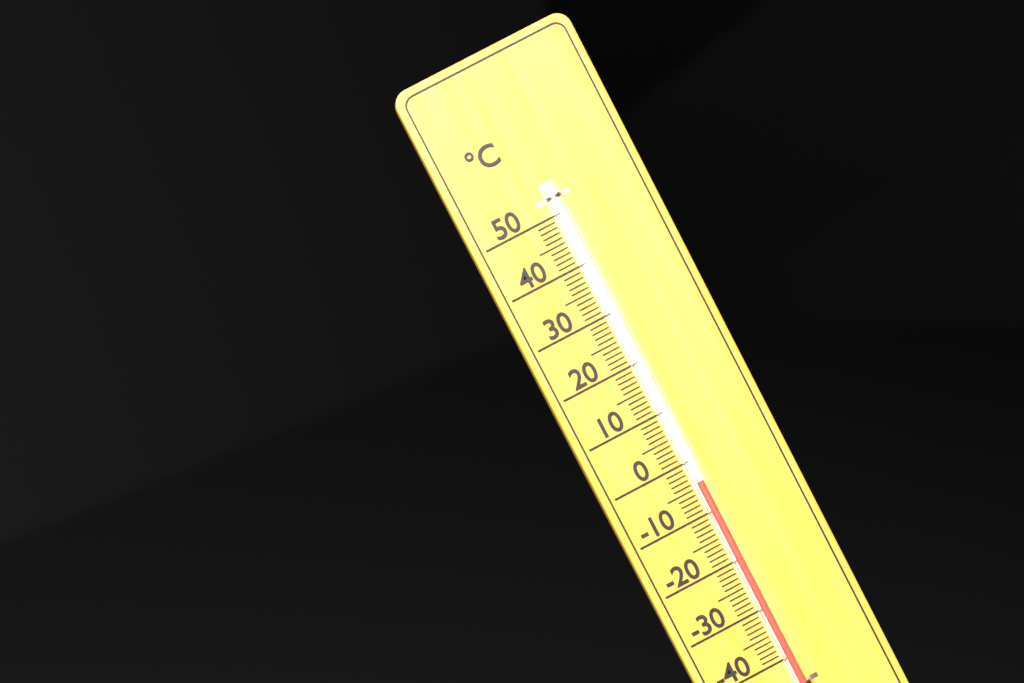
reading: -4 °C
